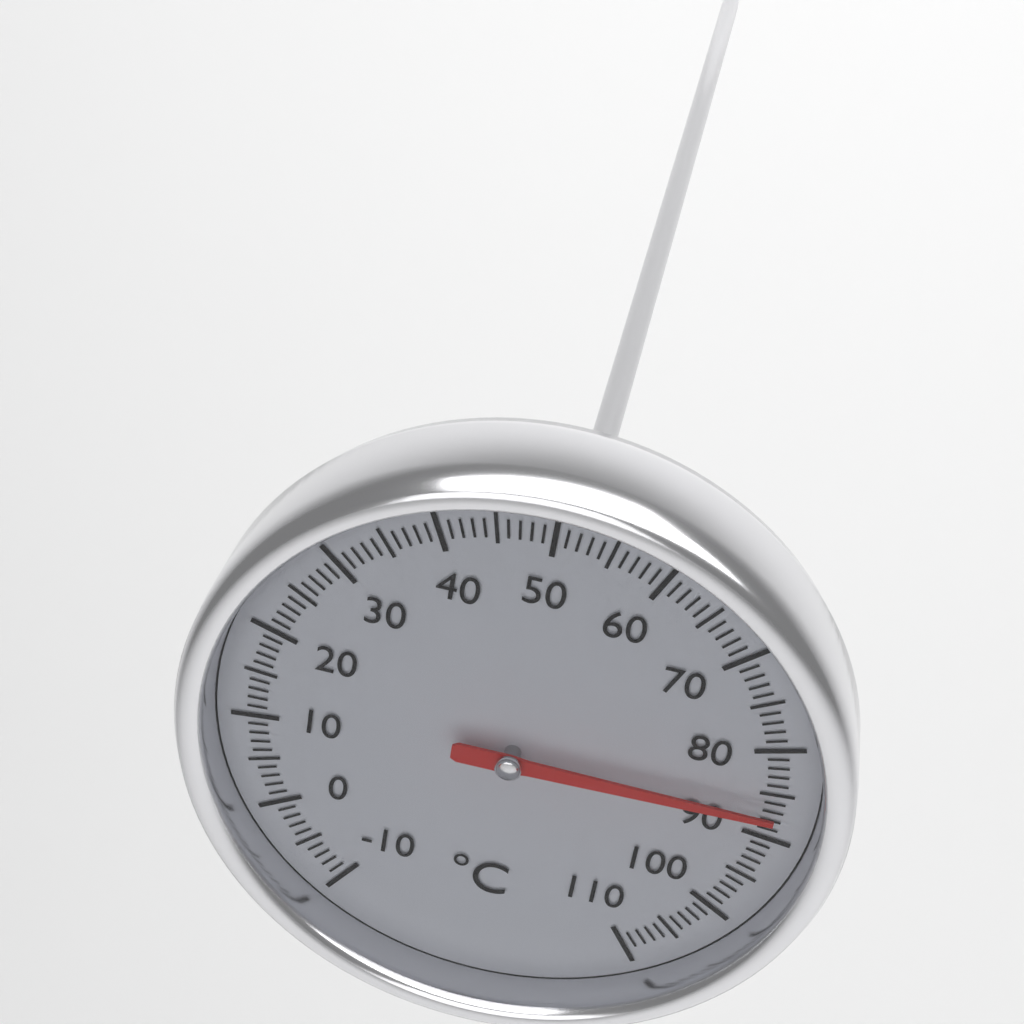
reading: 87 °C
